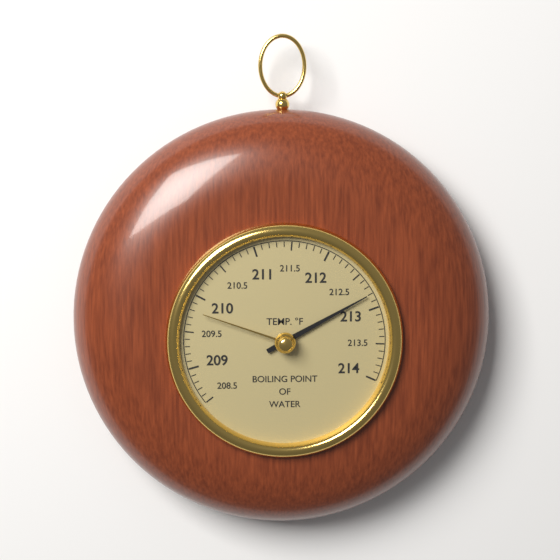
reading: 212.8 °F
